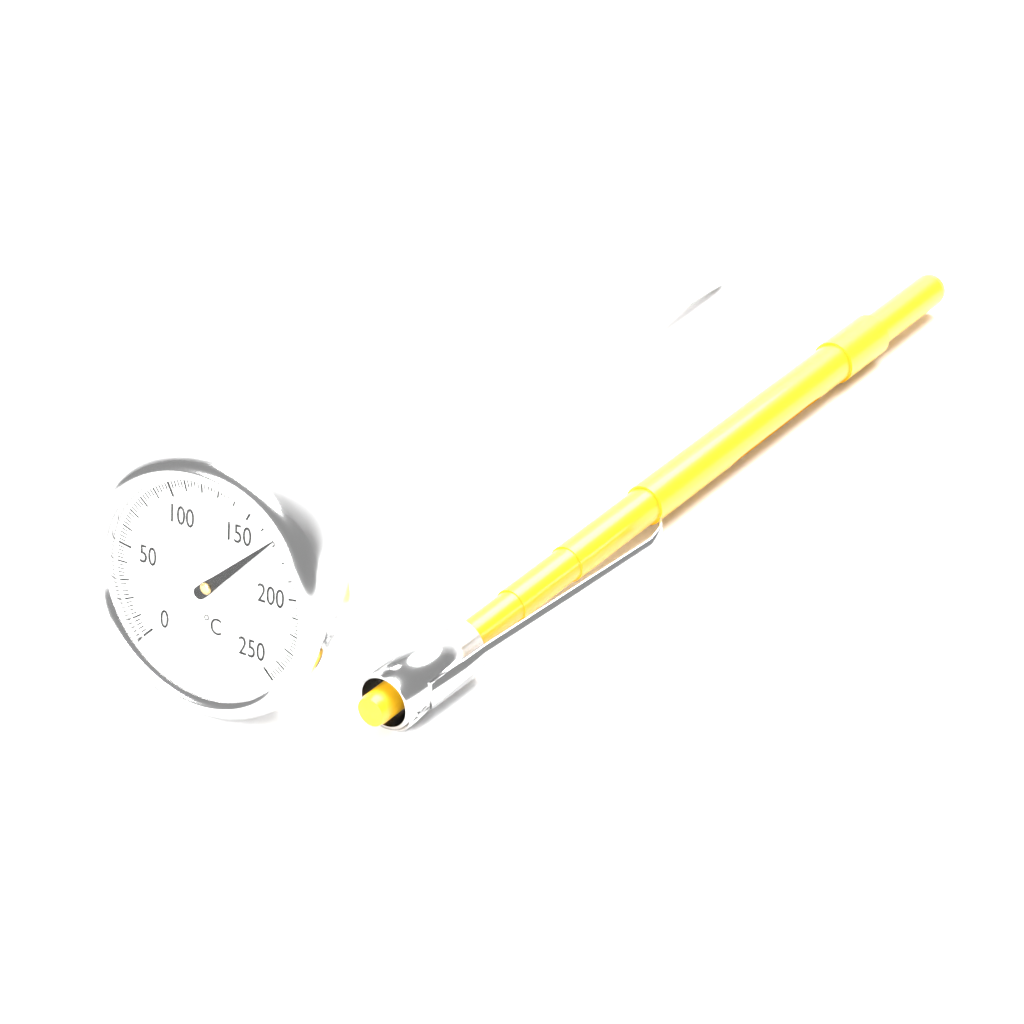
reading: 168 °C
